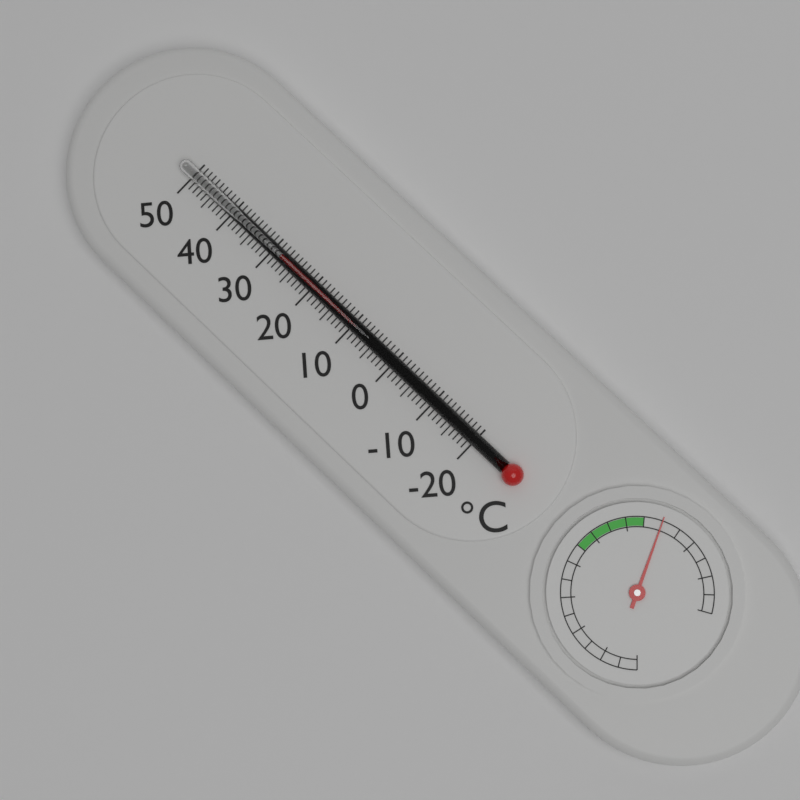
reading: 28 °C
